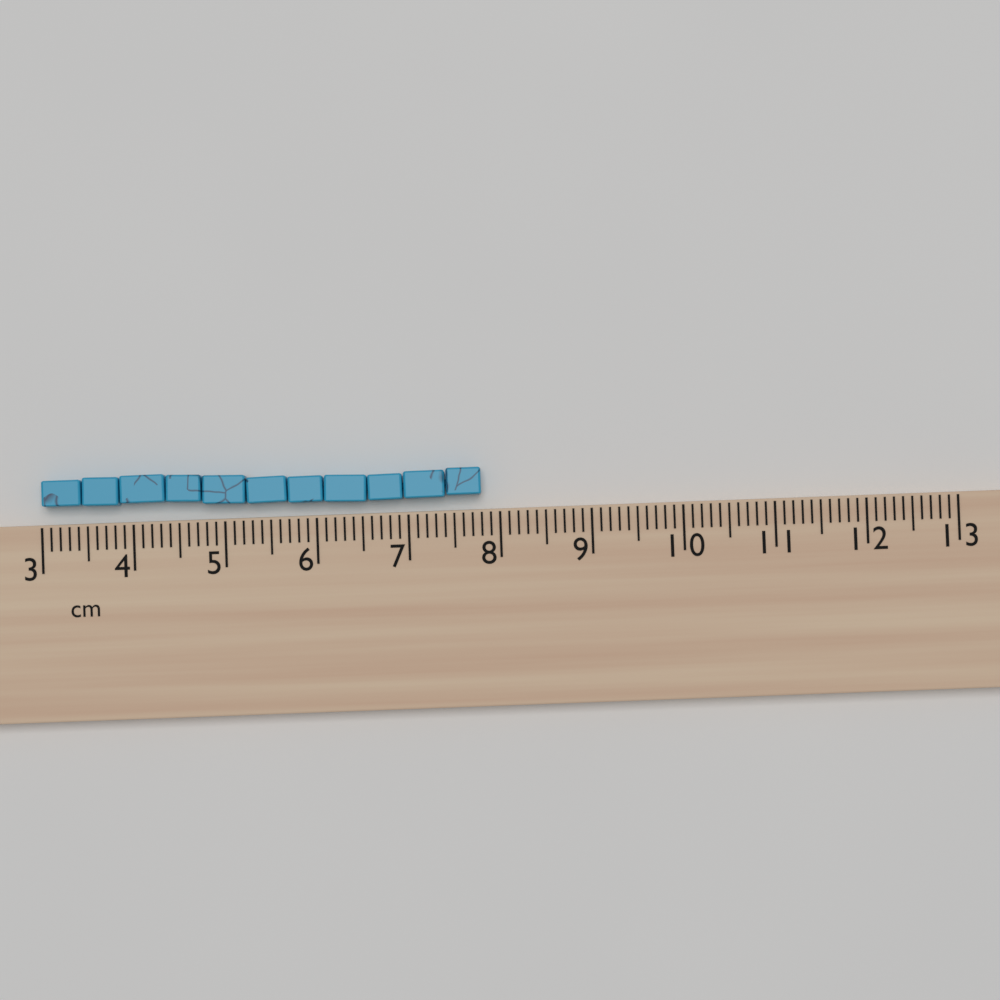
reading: 7.8 cm
